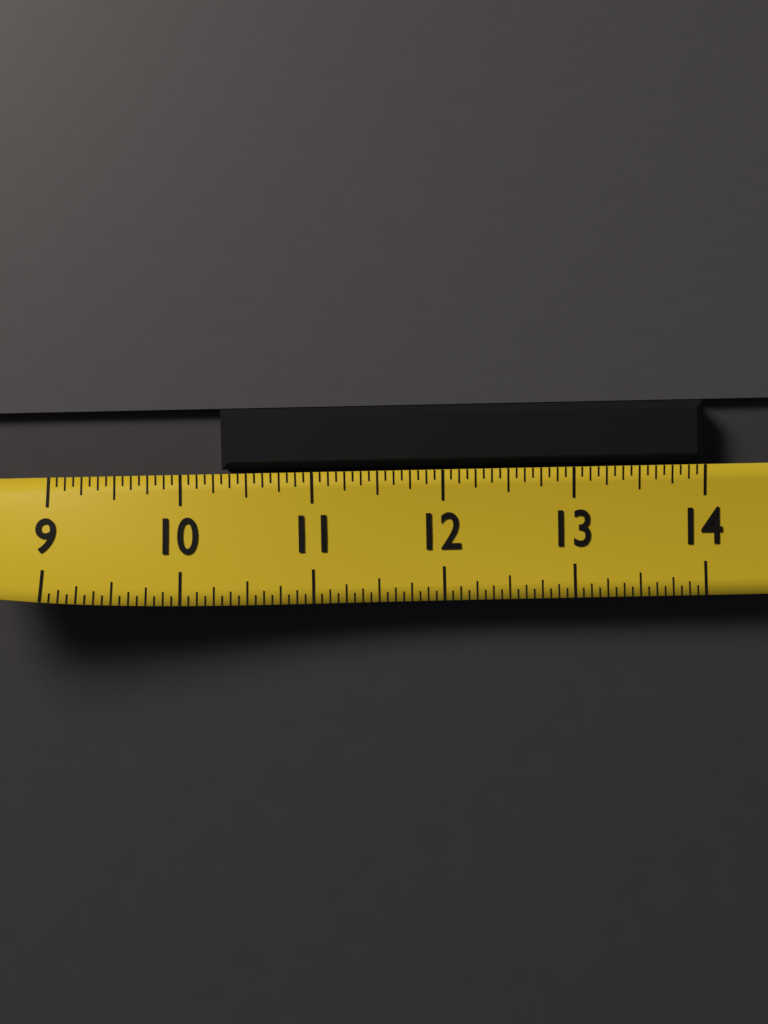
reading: 10.3125 (no unit)
